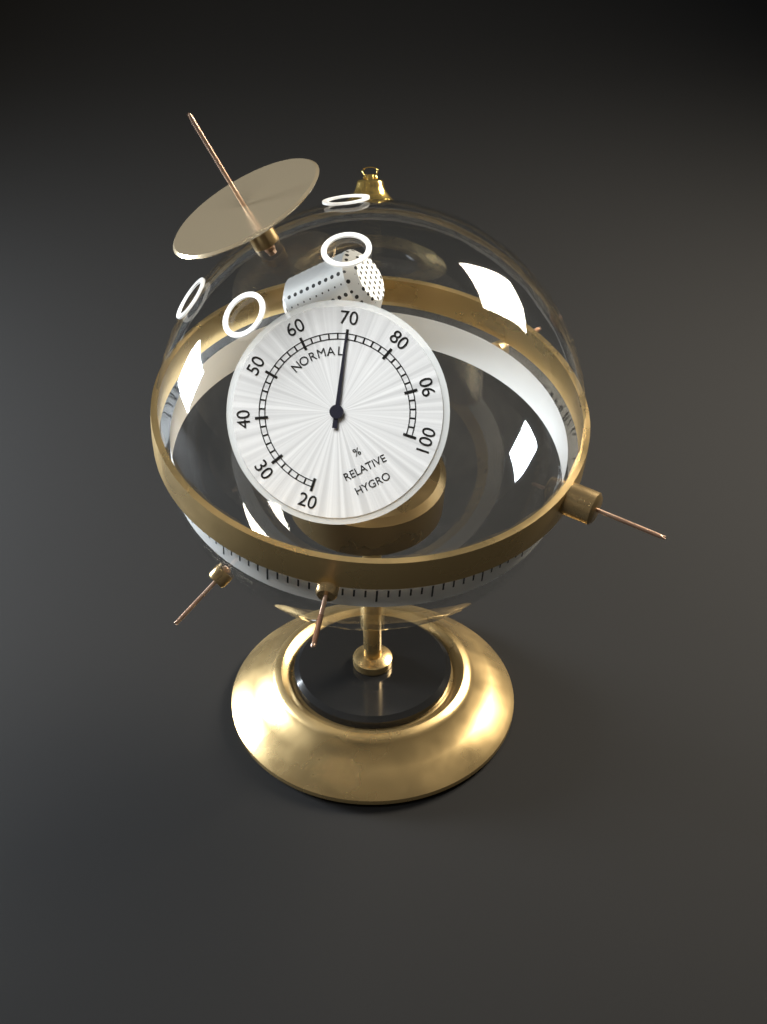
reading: 70 %
